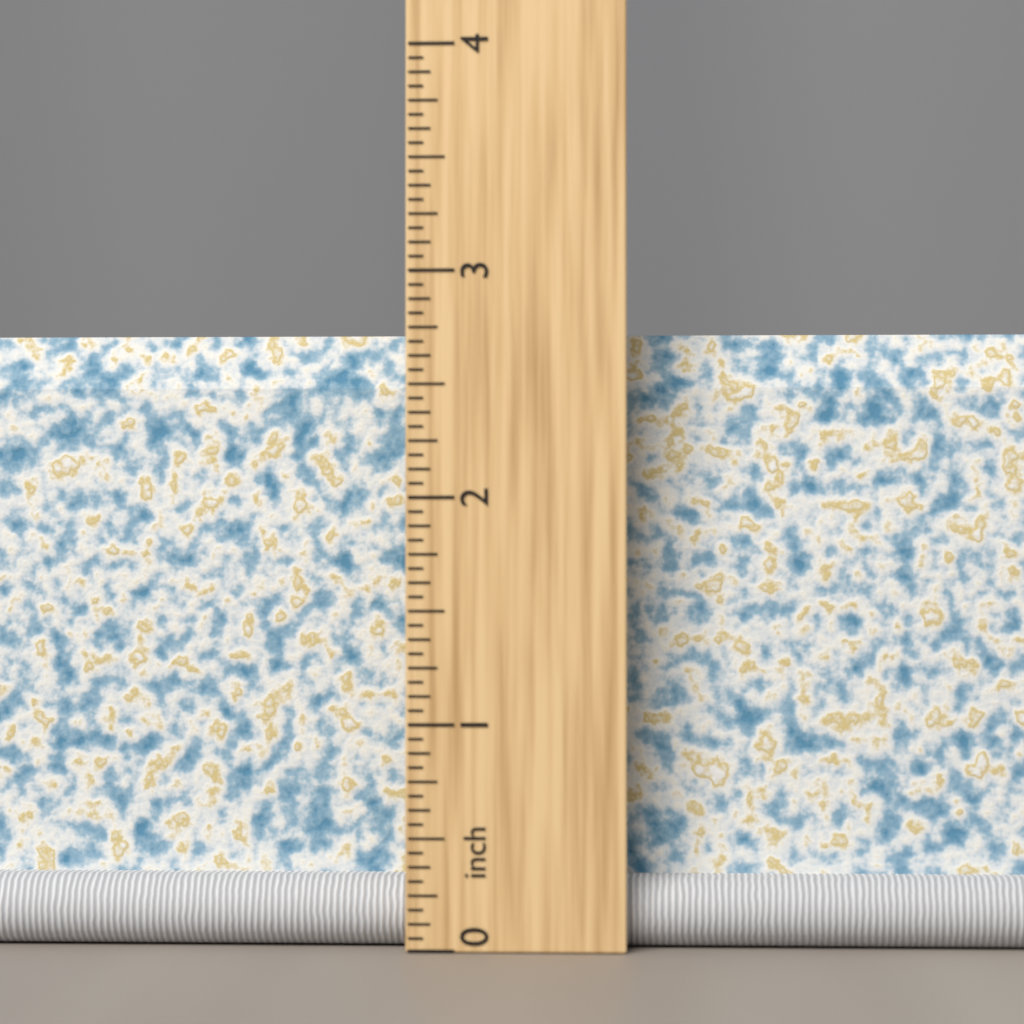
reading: 2.7500 inch
